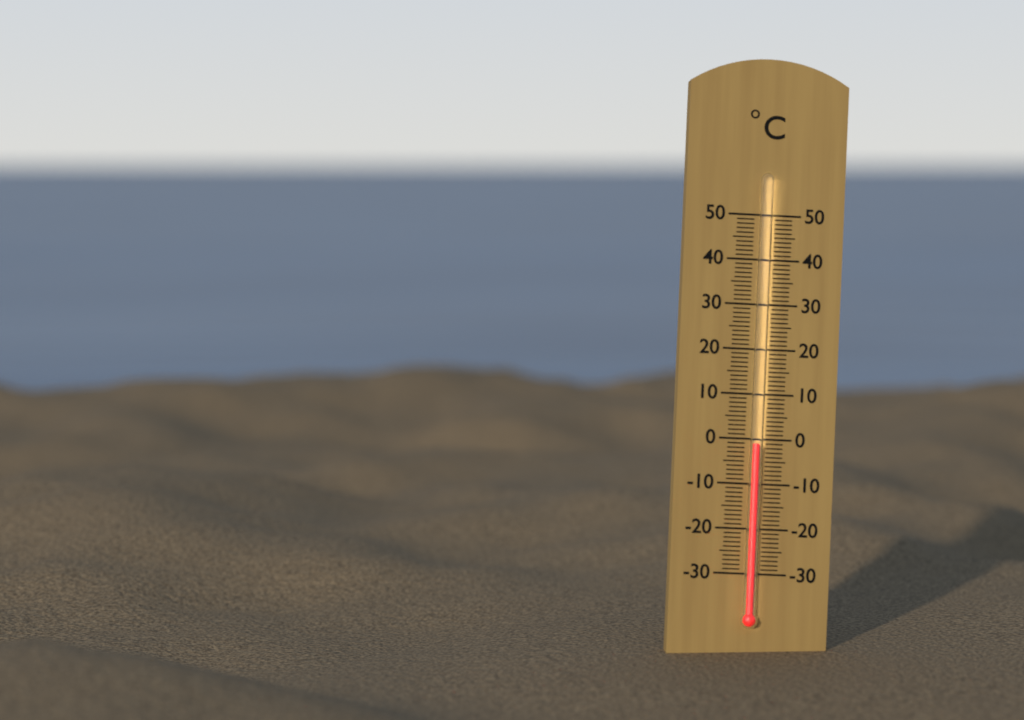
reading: -1 °C
